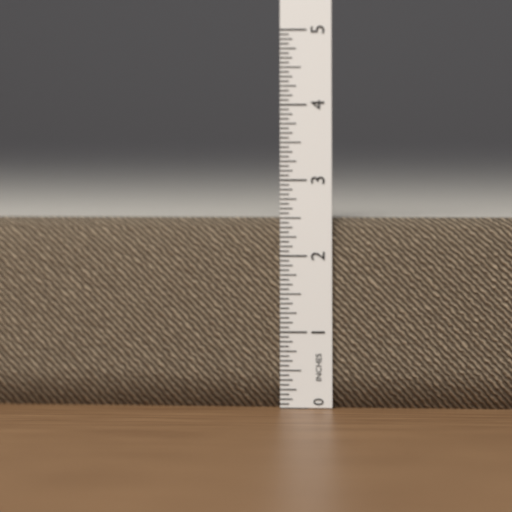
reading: 2.5000 in
